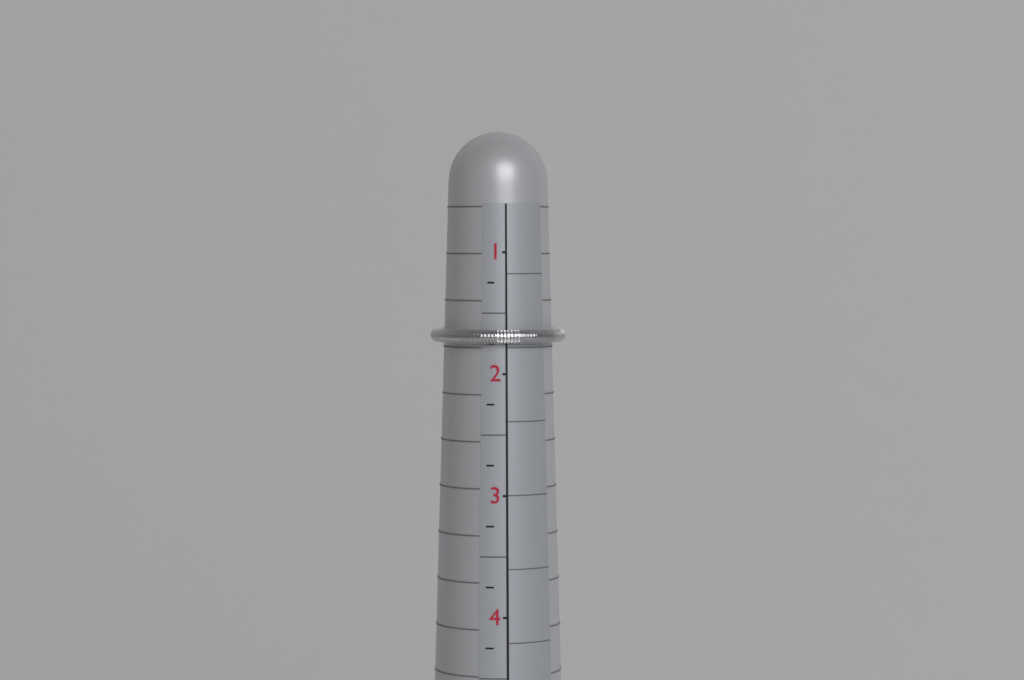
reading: 1.75 (no unit)
